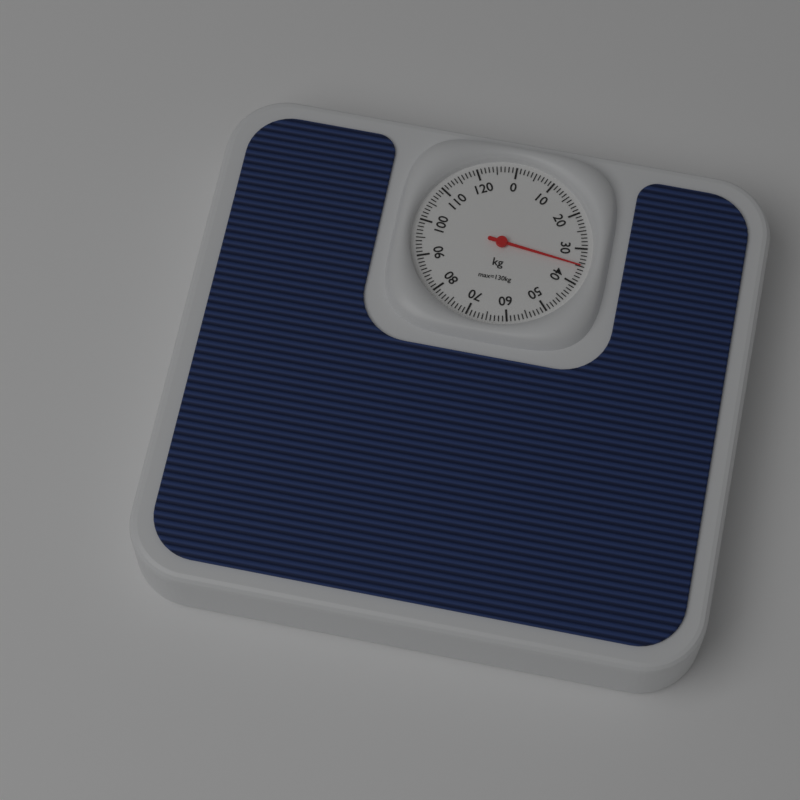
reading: 35 kg
